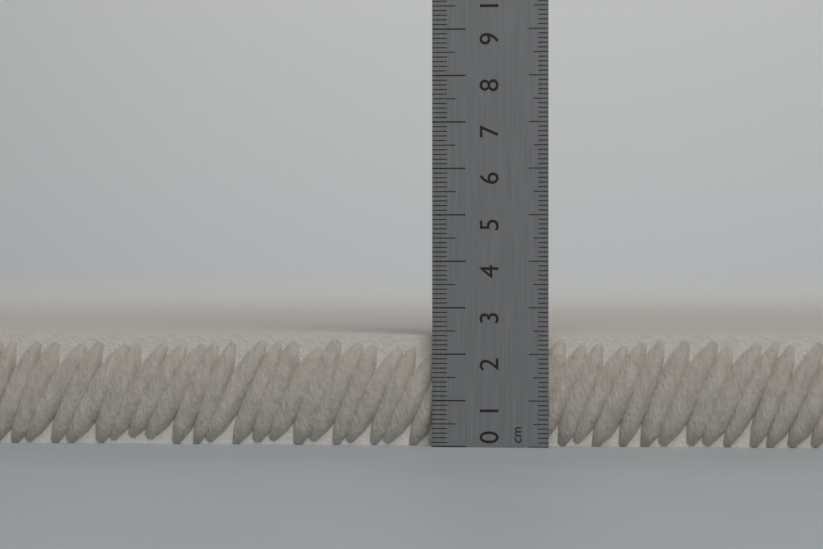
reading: 2.4 cm
